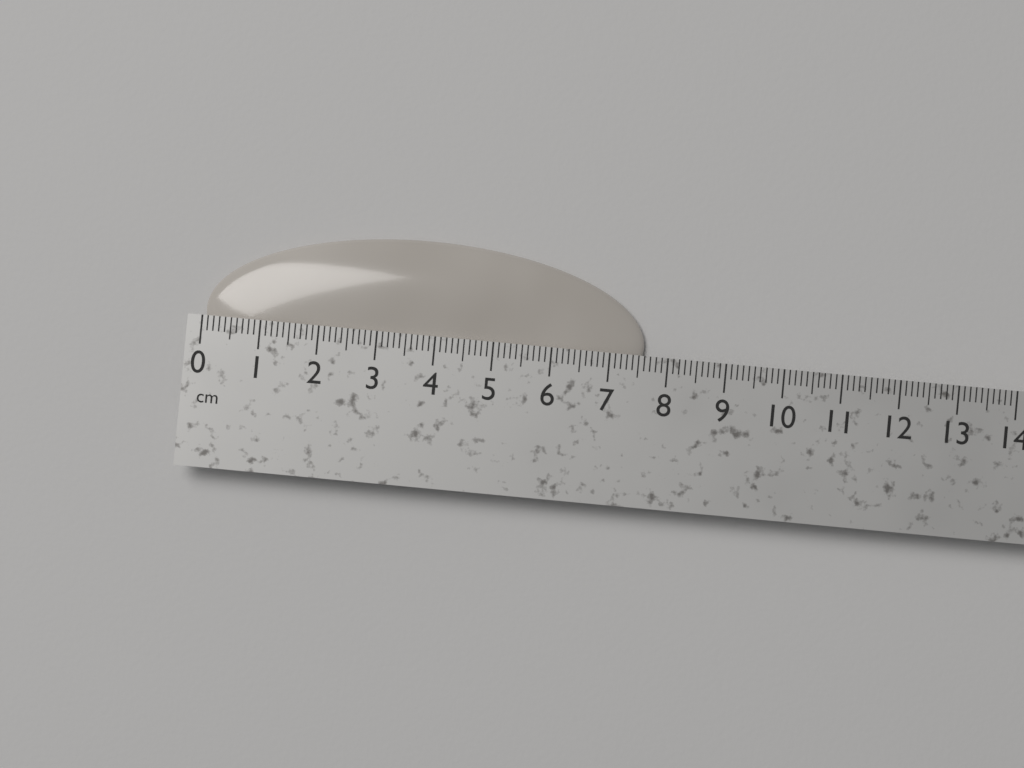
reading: 7.6 cm
